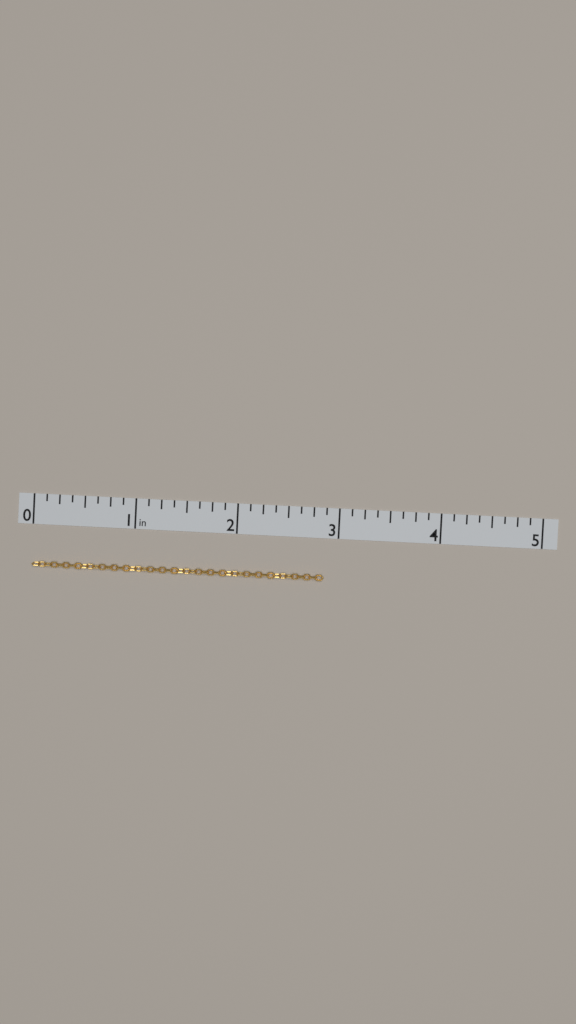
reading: 2.875 in
